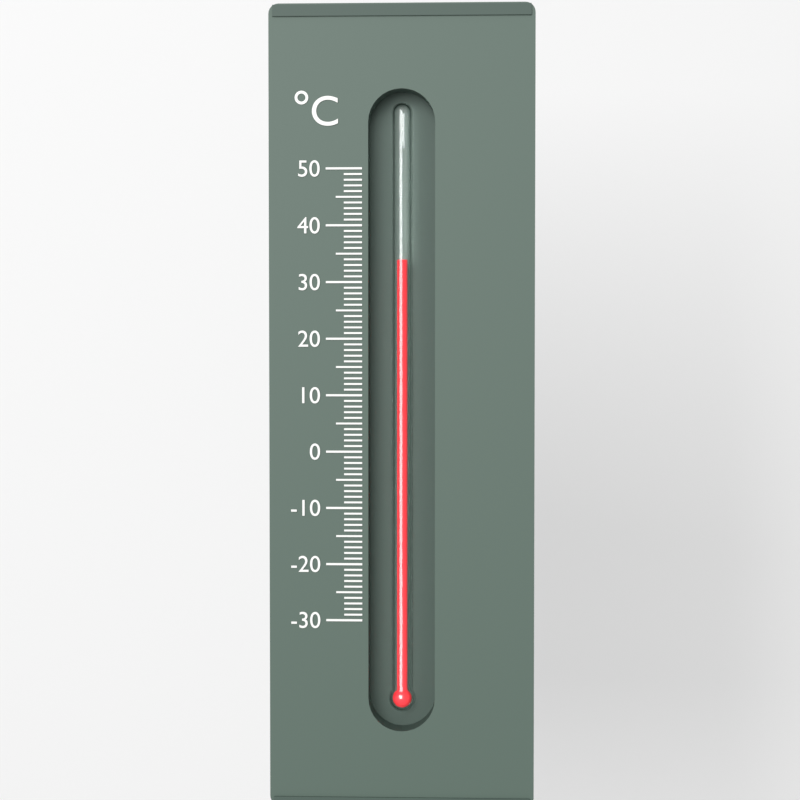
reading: 34 °C
